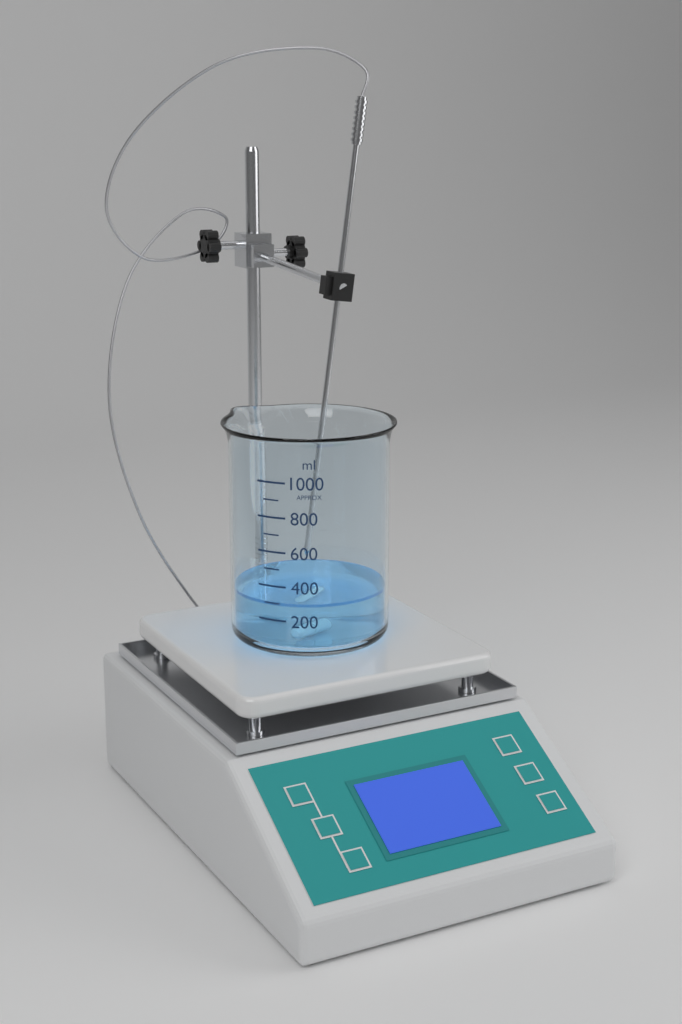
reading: 300 ml
